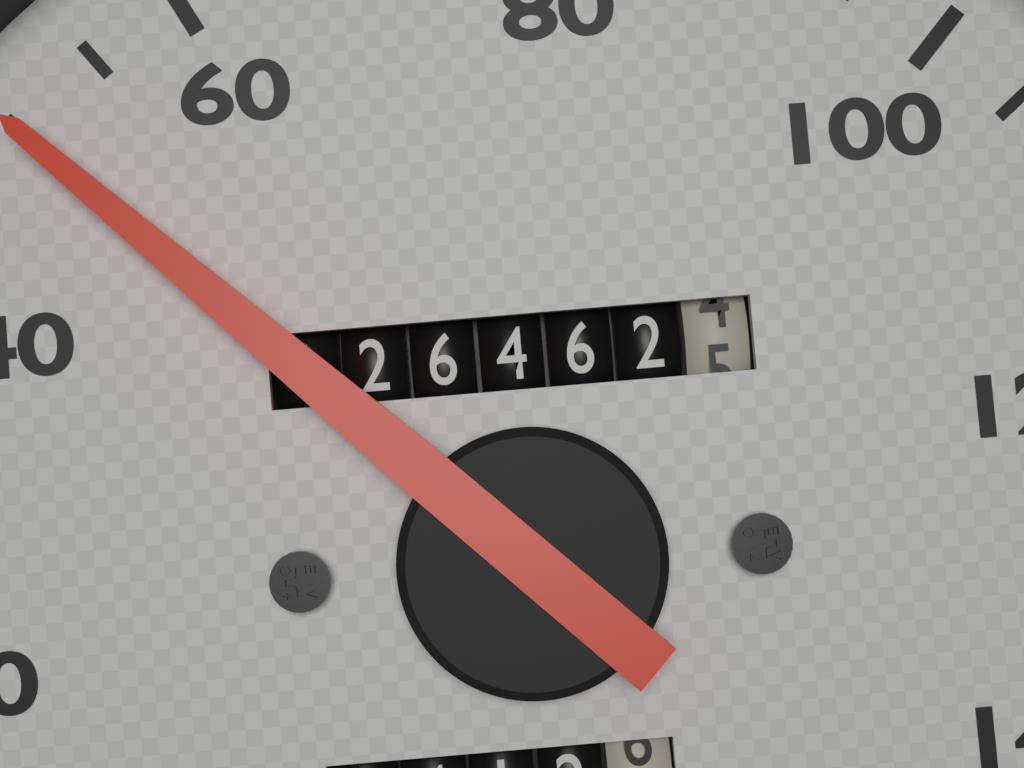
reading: 50 mph
